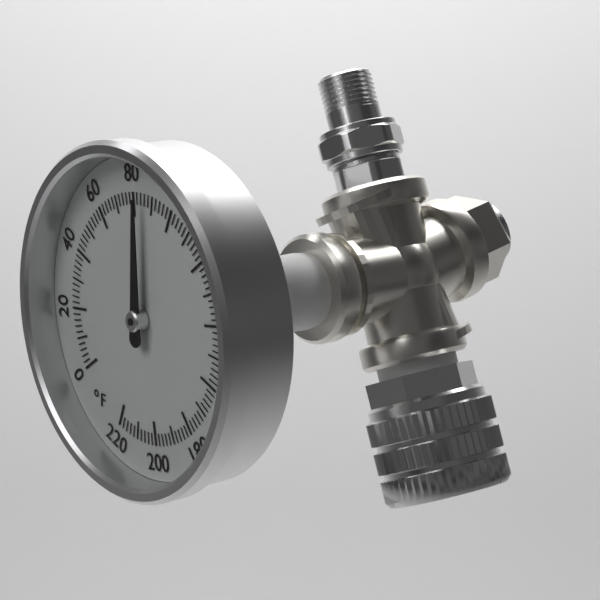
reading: 84 °F
